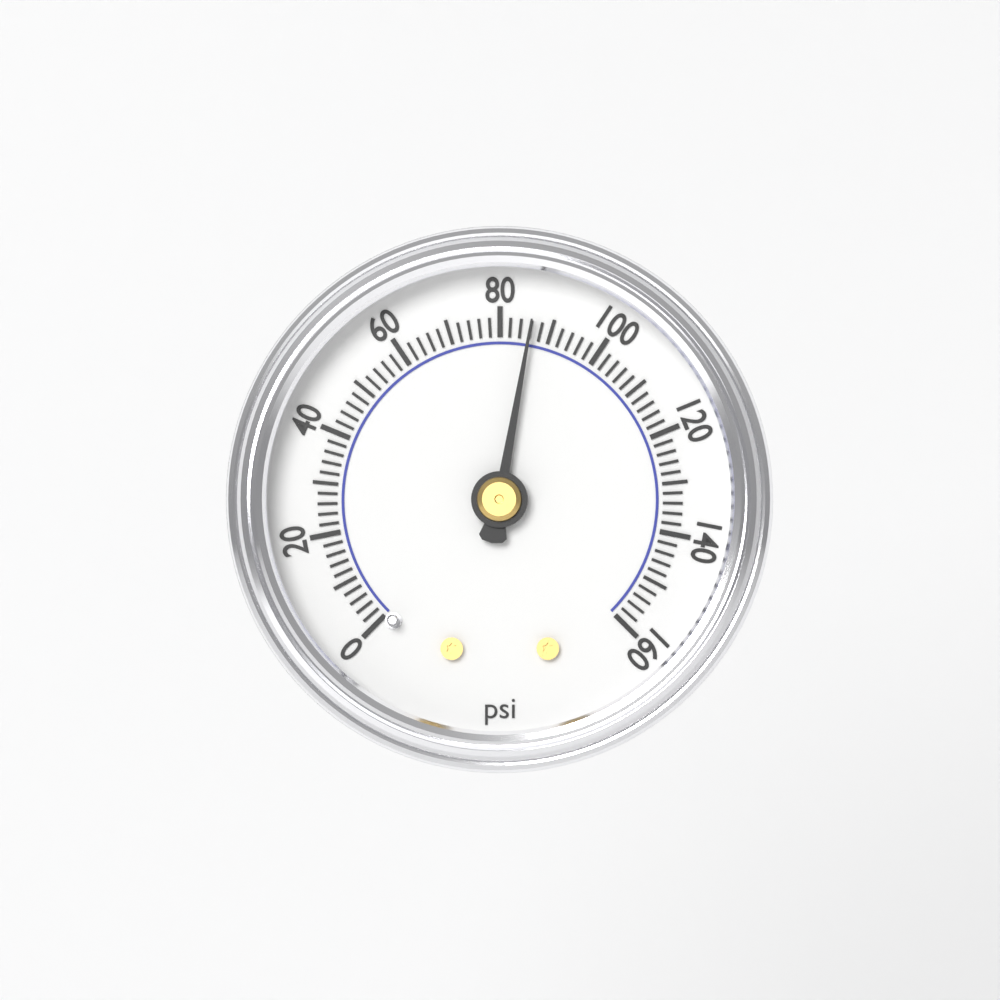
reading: 86 psi
